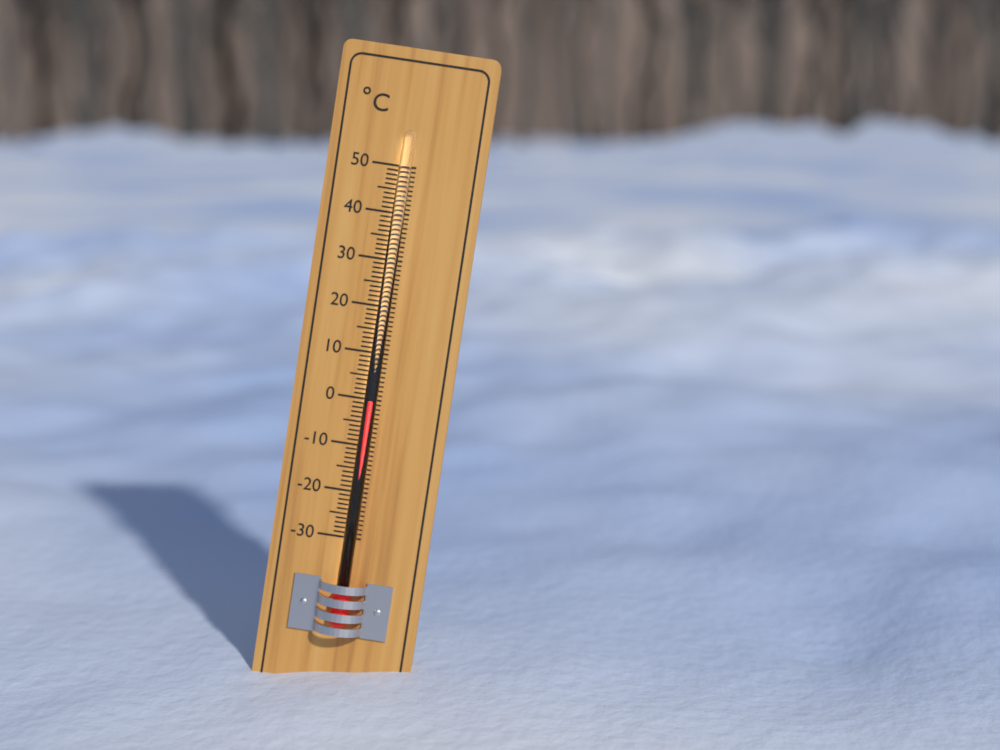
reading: 0 °C
